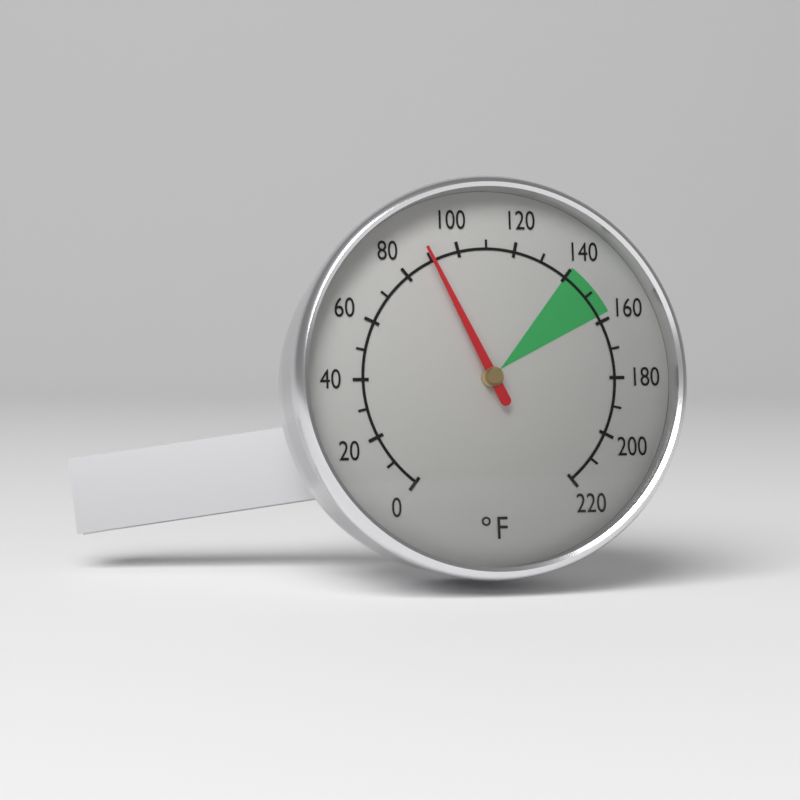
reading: 90 °F
